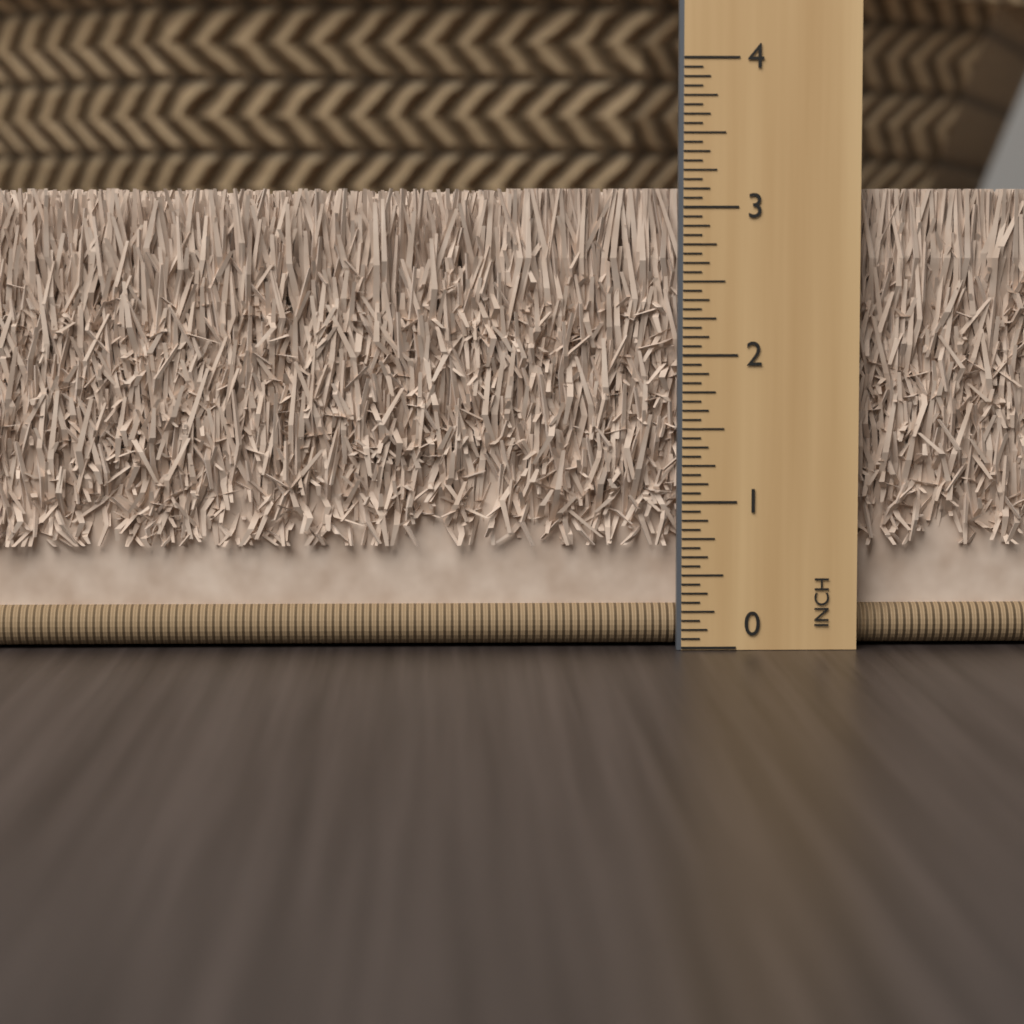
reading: 3.1250 in
